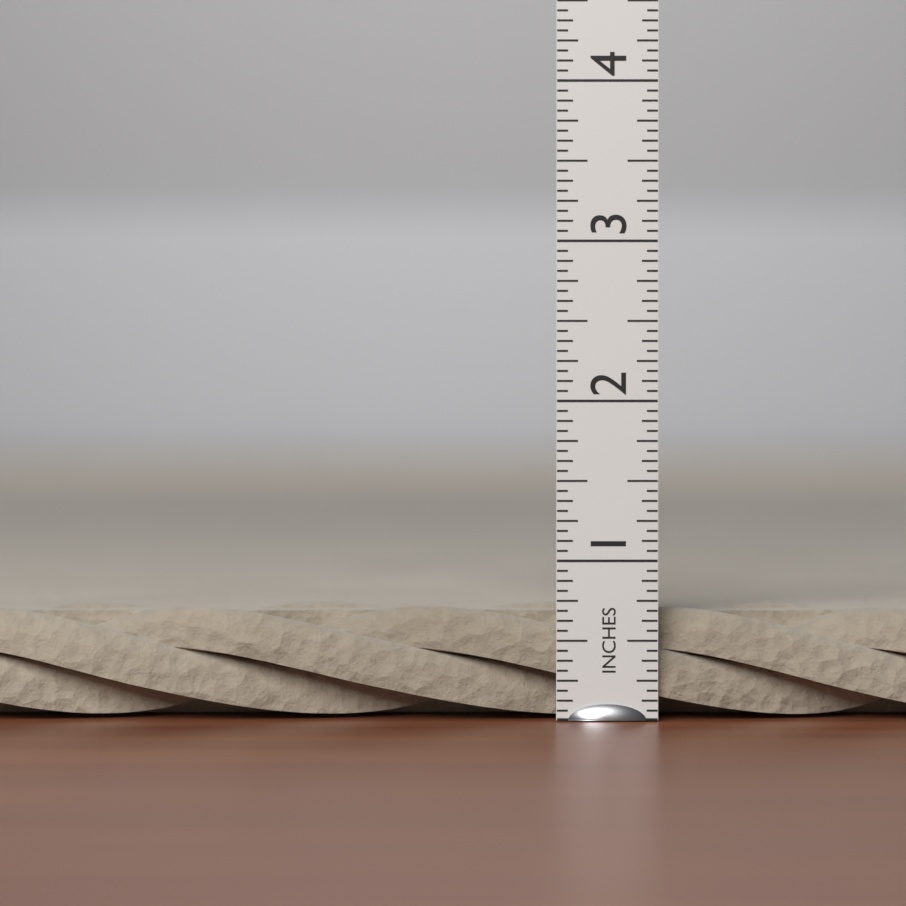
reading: 0.7000 in
